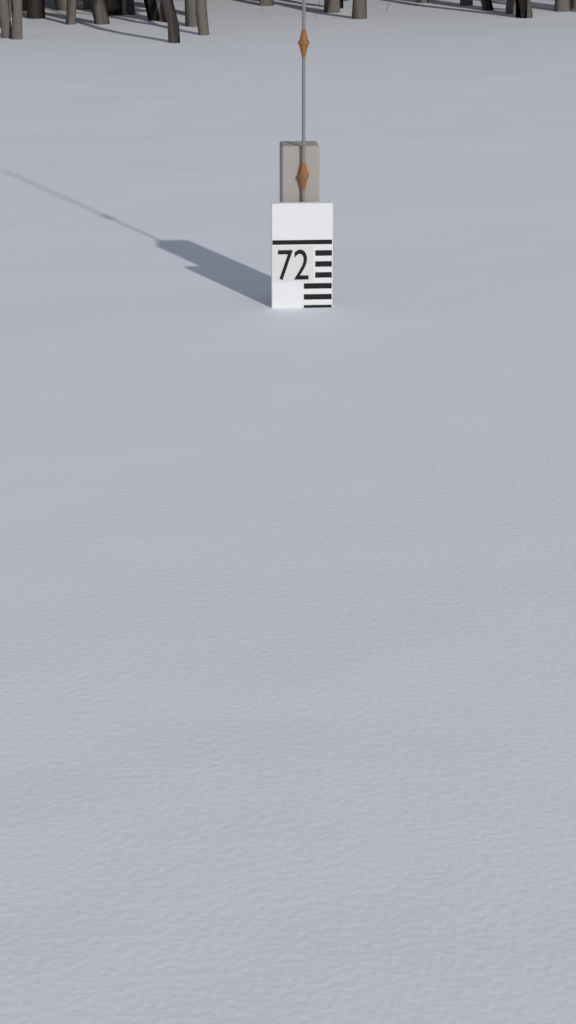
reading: 66 (no unit)
